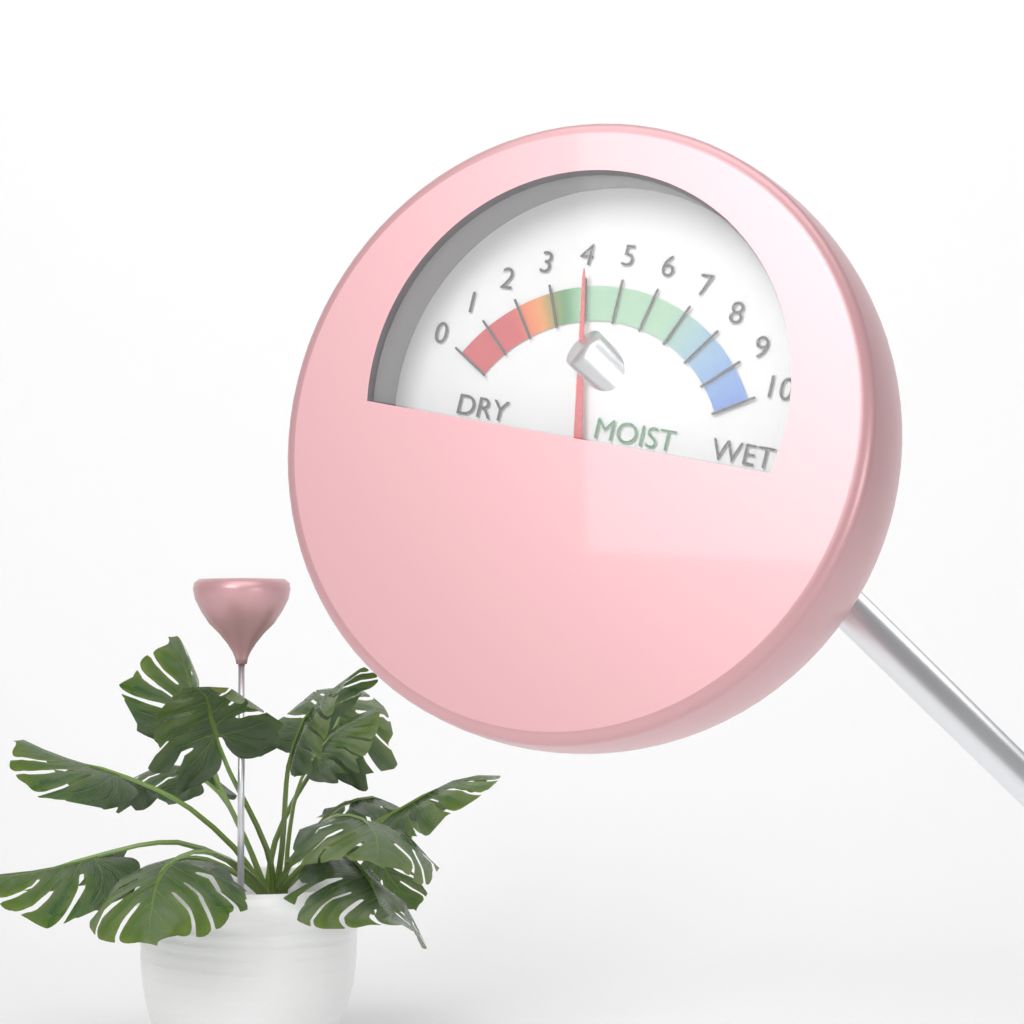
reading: 4 (no unit)
